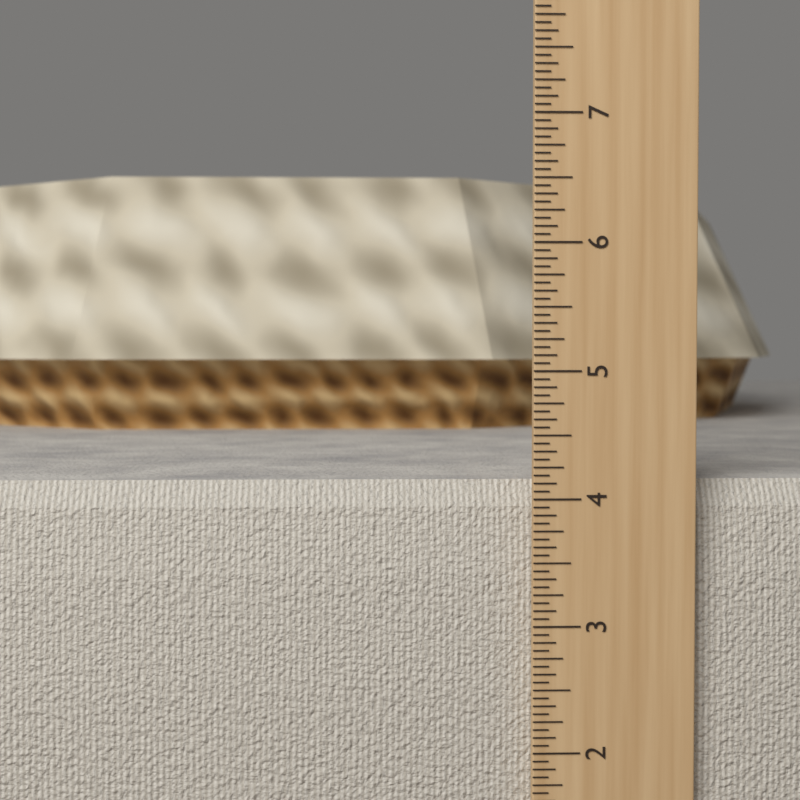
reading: 4.1250 in
